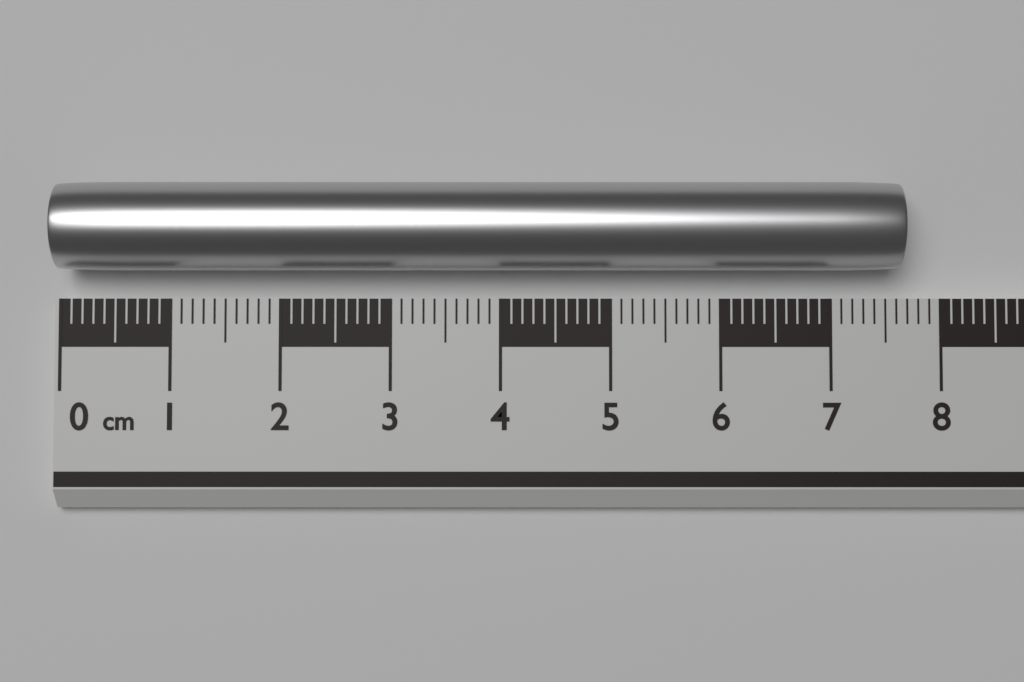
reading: 7.6 cm
